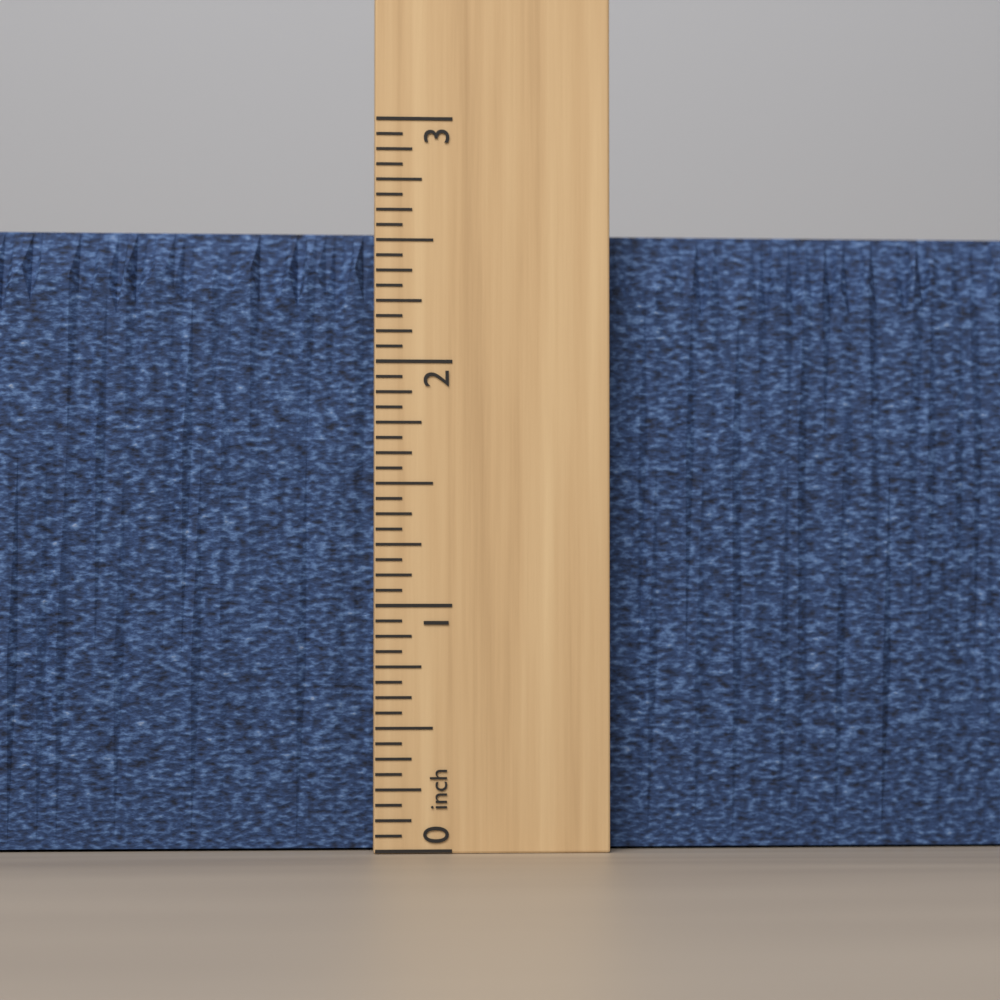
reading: 2.5625 inch
